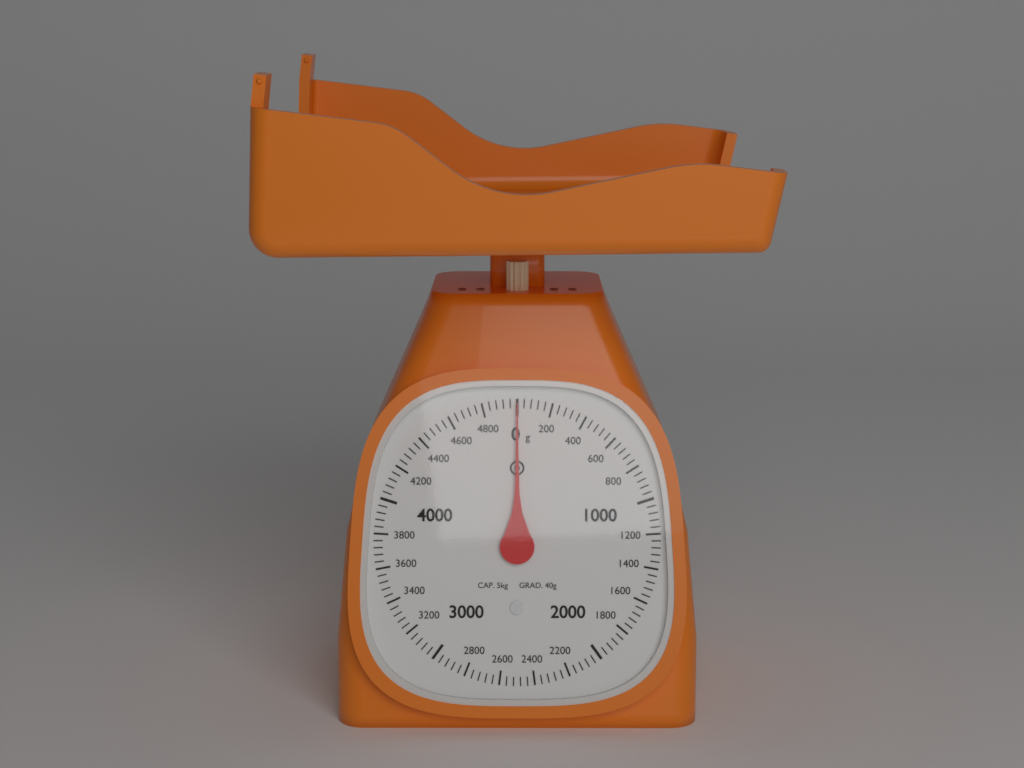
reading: 0 g
